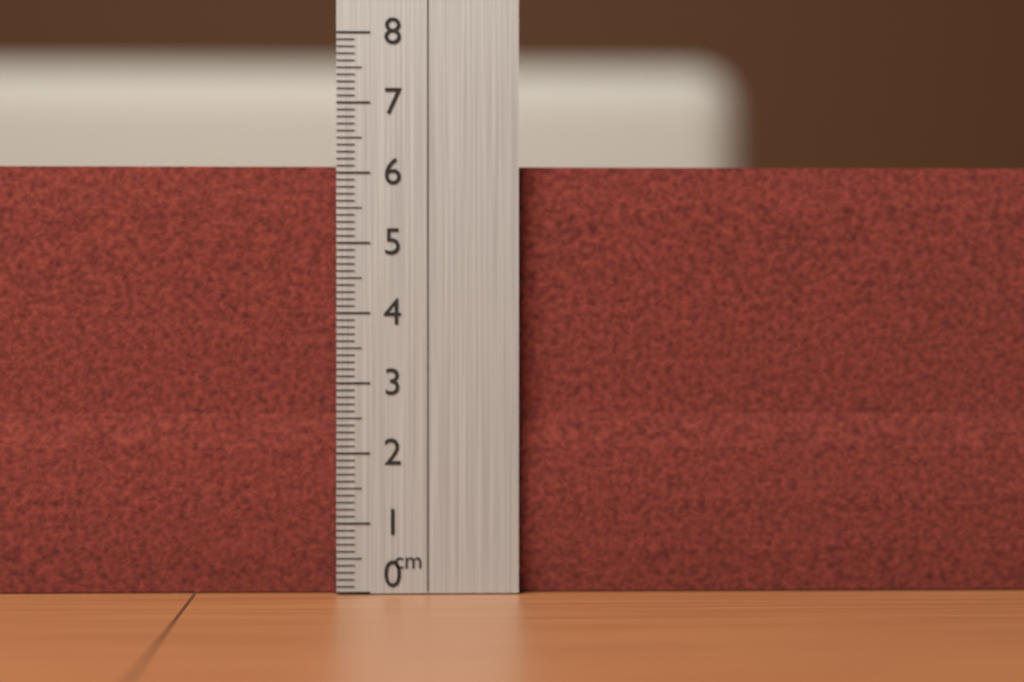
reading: 6.1 cm
